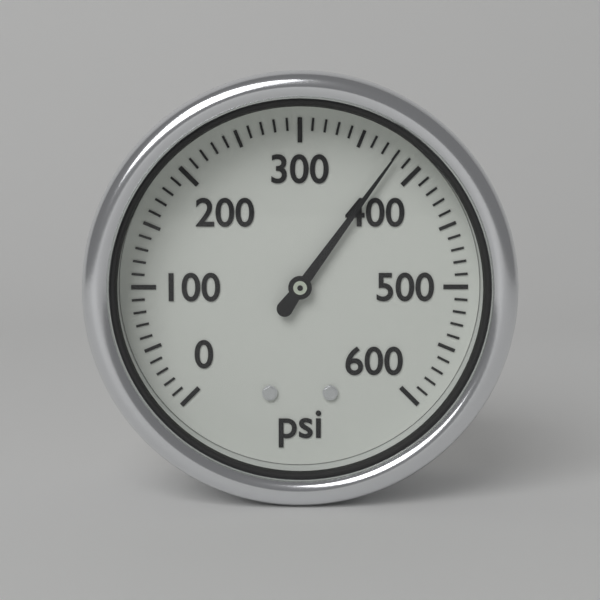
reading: 380 psi
